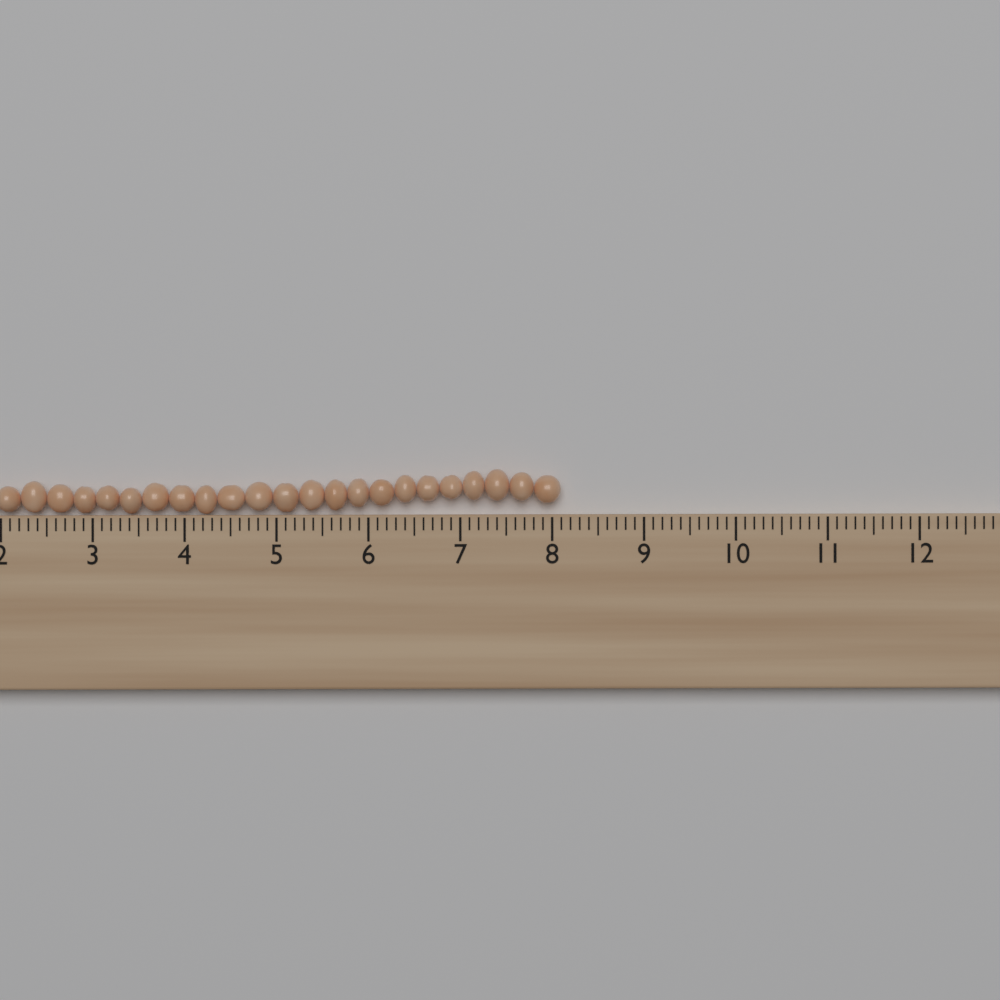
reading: 8.1 cm
